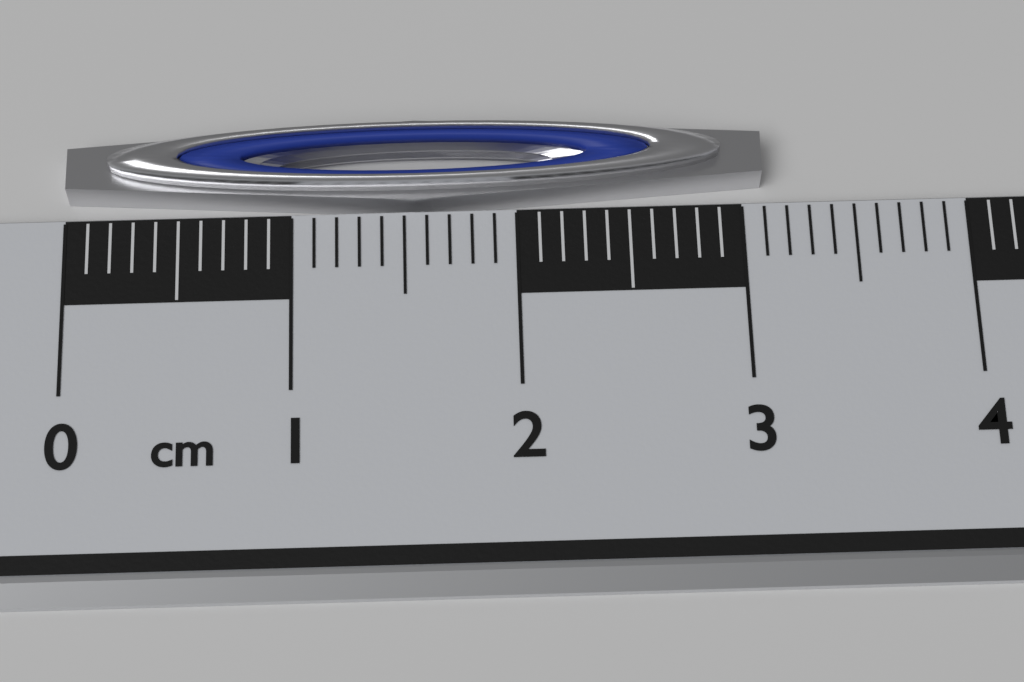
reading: 3.1 cm
